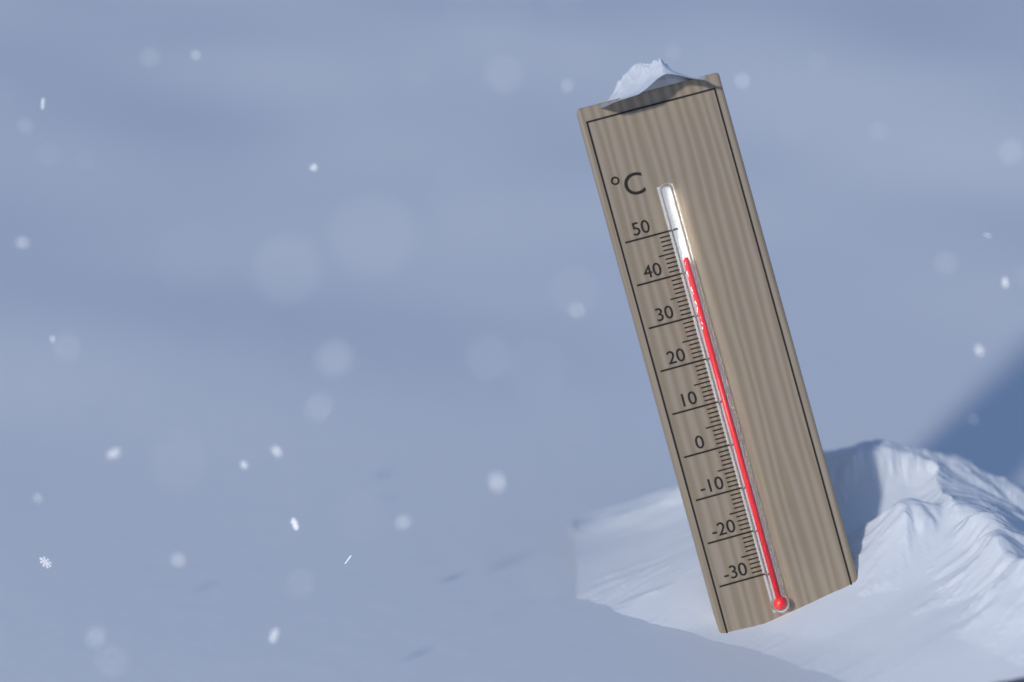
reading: 43 °C
